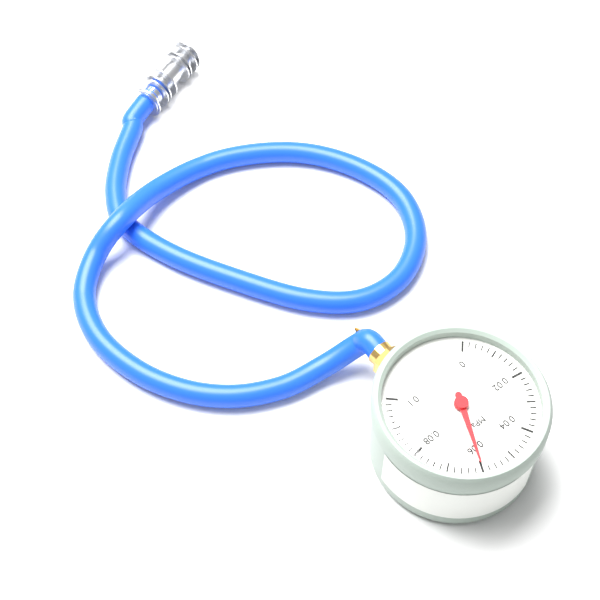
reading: 0.060 MPa
